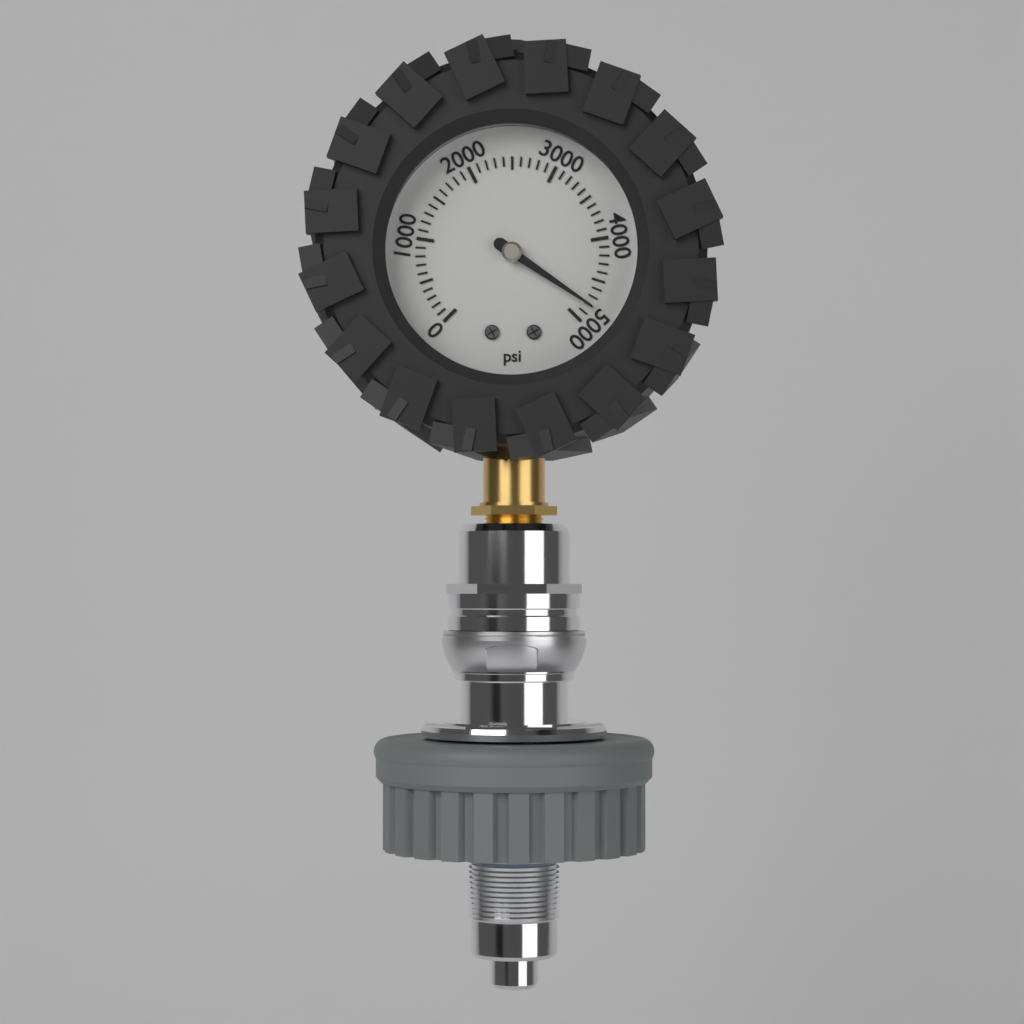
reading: 4800 psi
